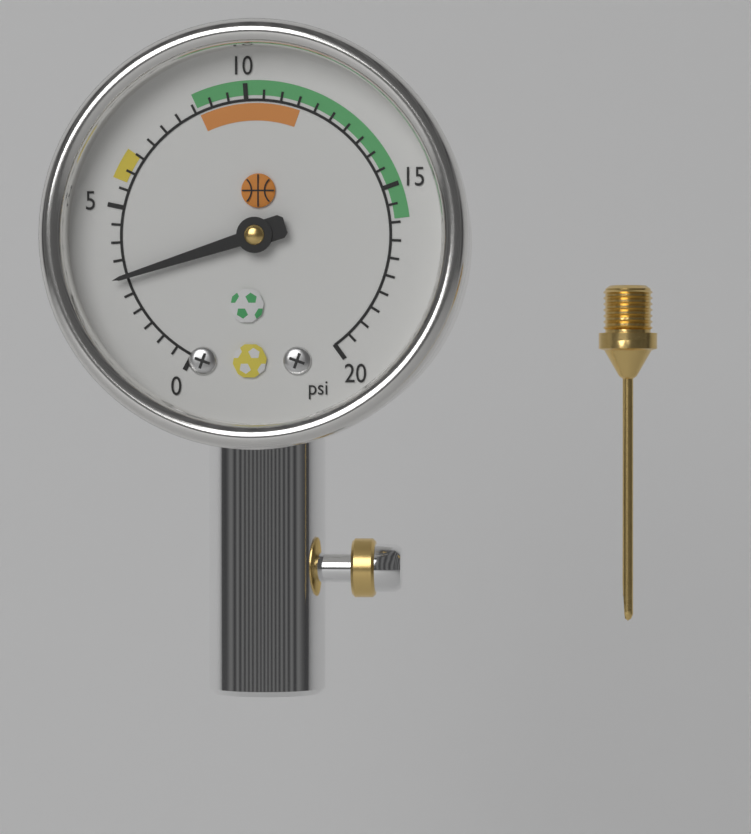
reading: 3.0 psi
